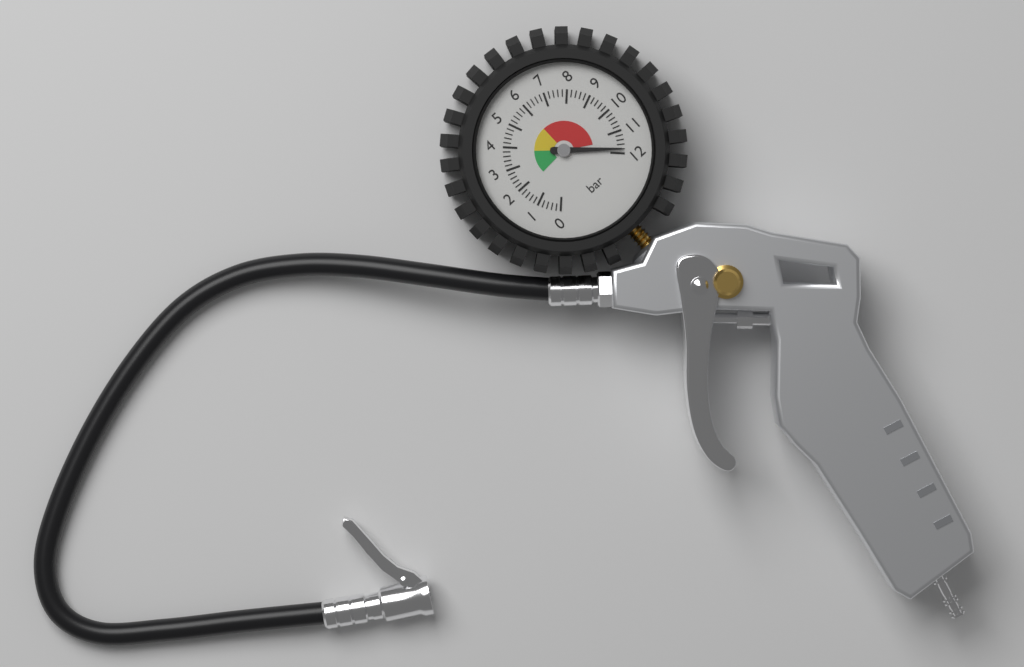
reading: 11.8 bar
